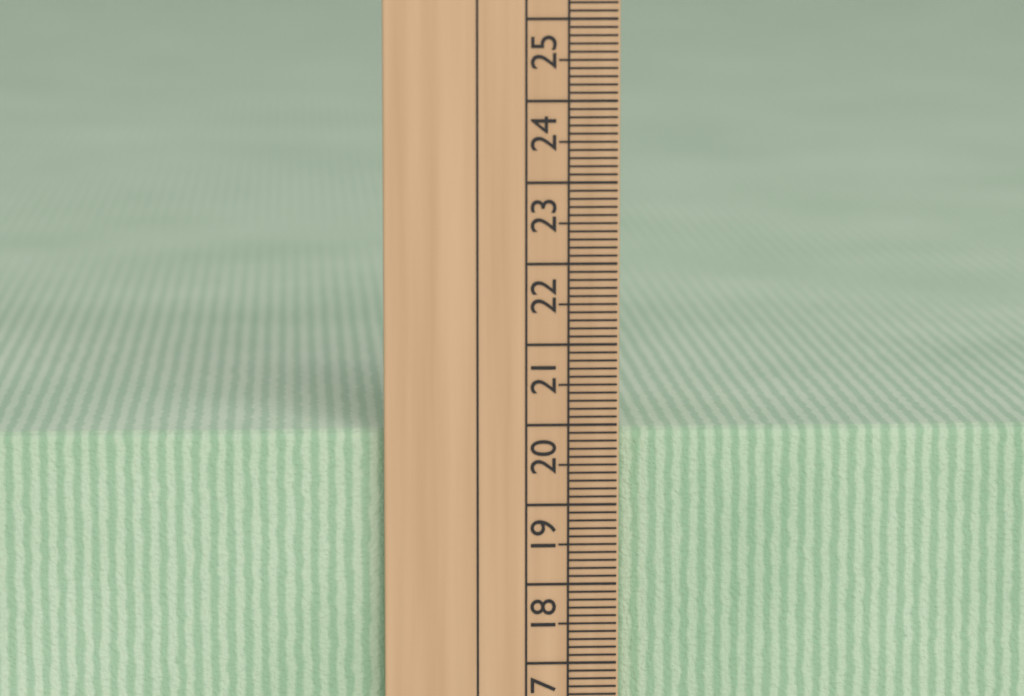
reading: 19.9 cm
